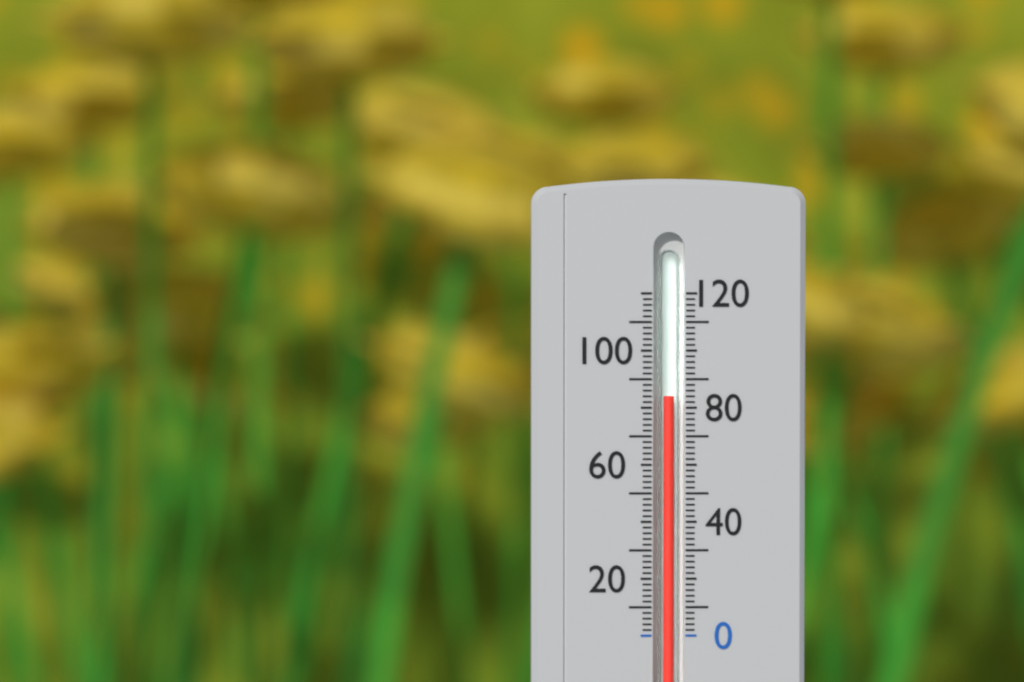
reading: 84 (no unit)
